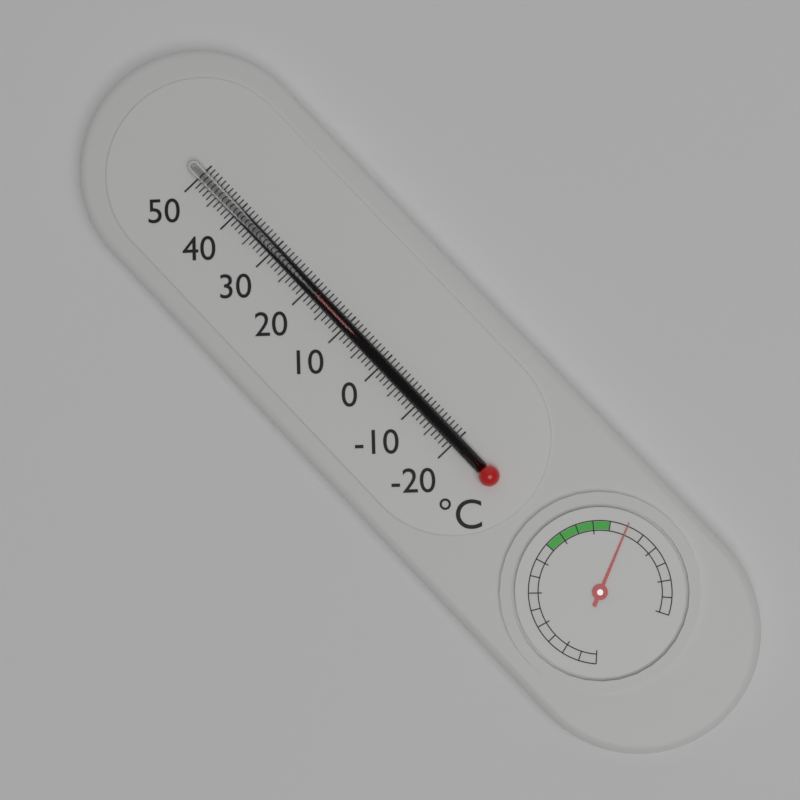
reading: 18 °C
